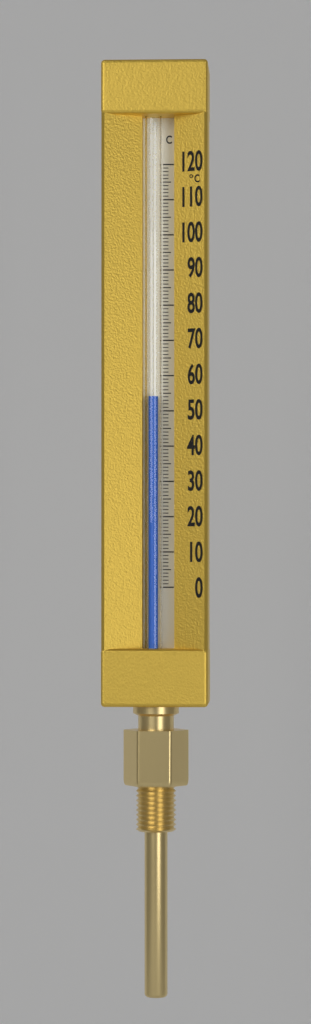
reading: 54 °C
